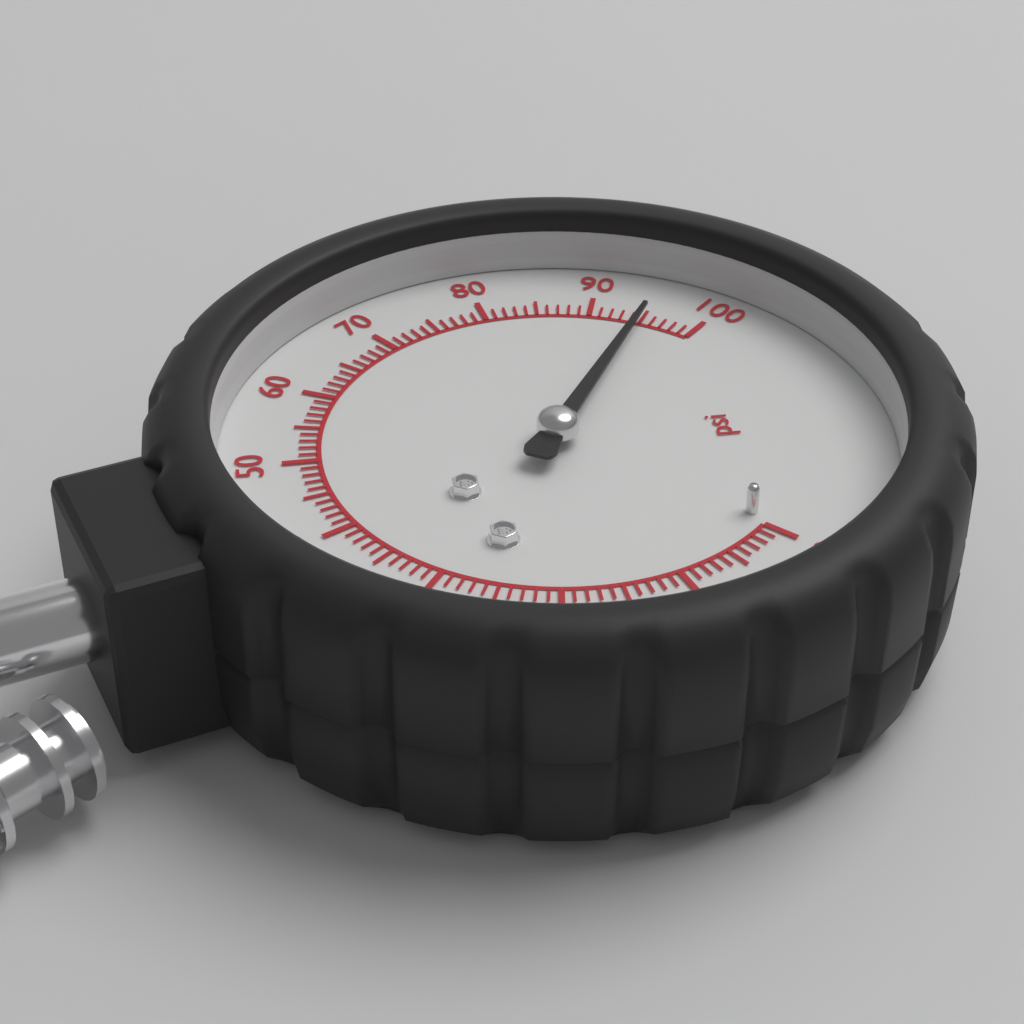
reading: 95 psi
